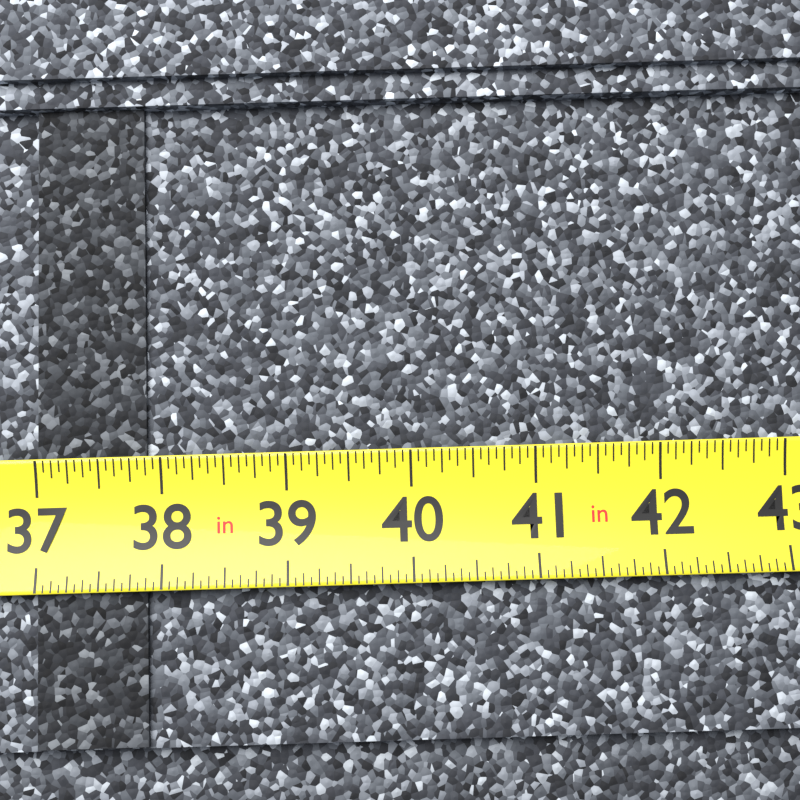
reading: 37.8750 in
